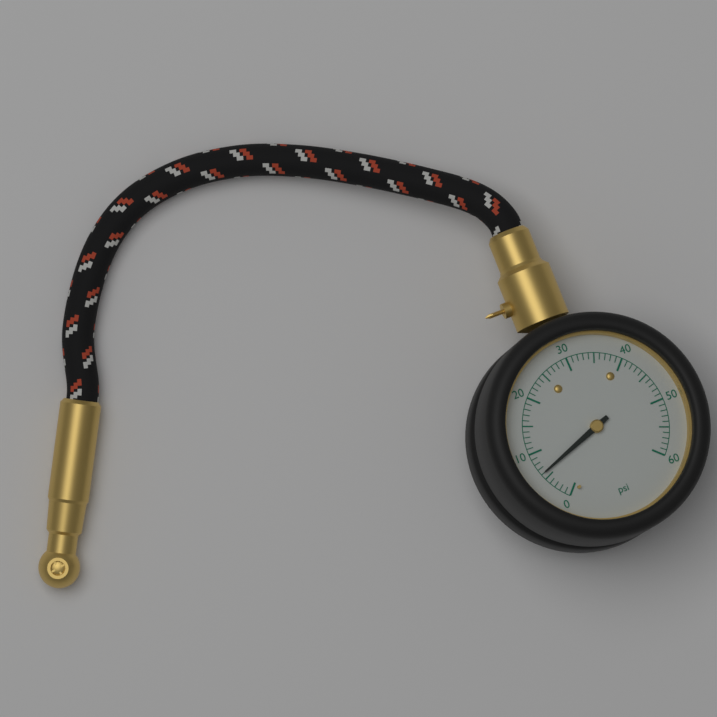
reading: 6 psi
